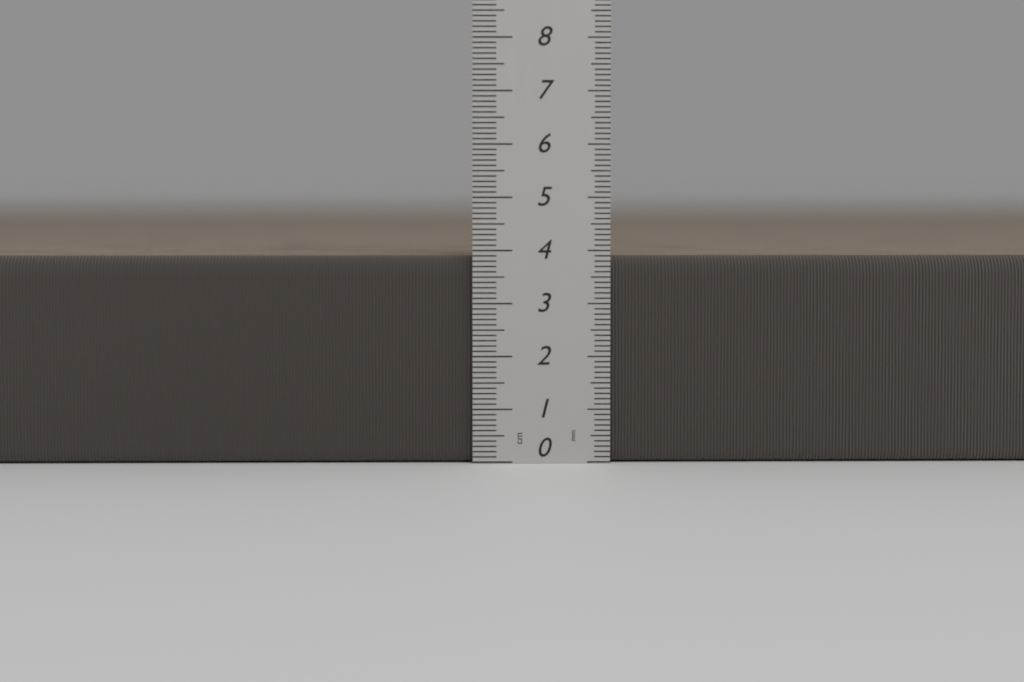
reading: 3.9 cm
